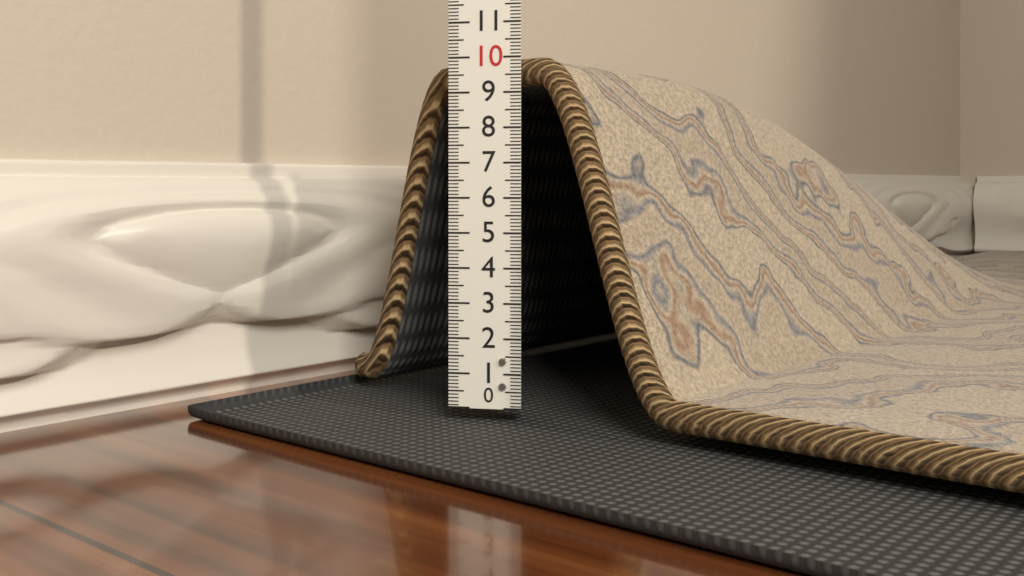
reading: 10.0 (no unit)
